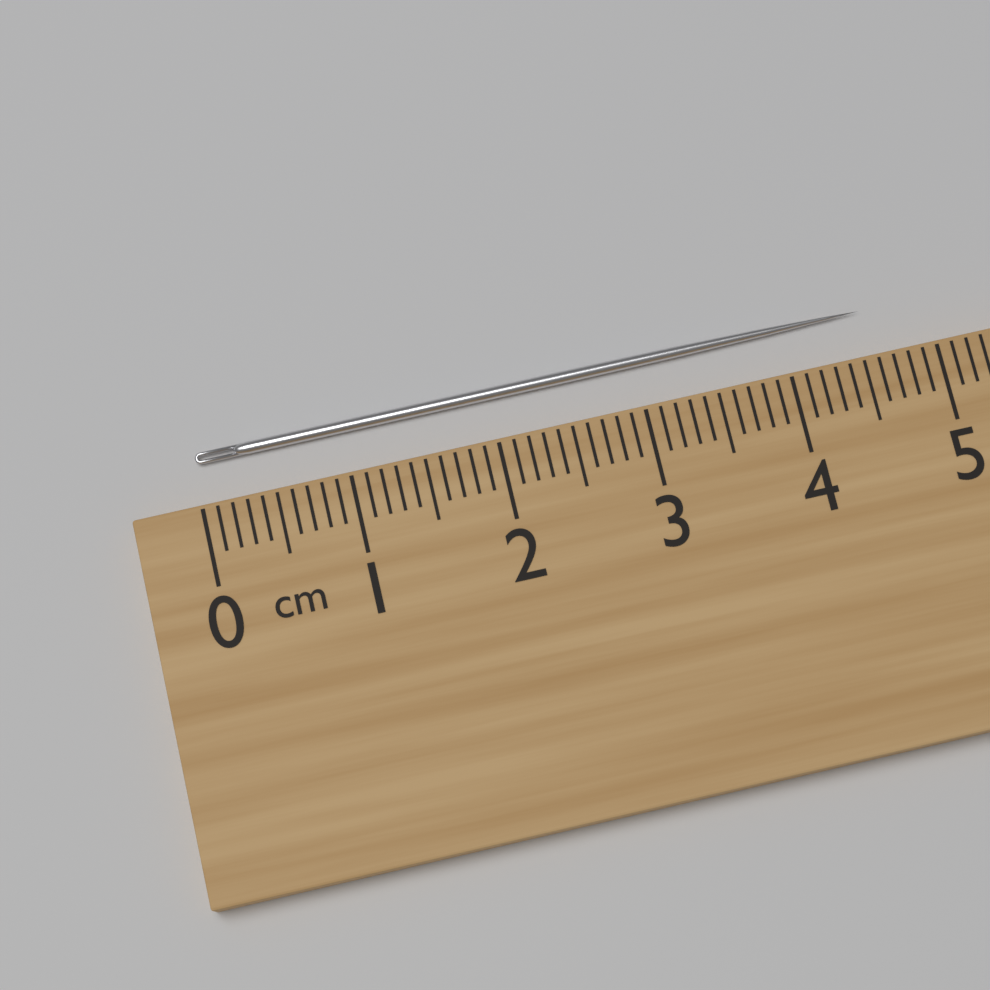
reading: 4.6 cm
